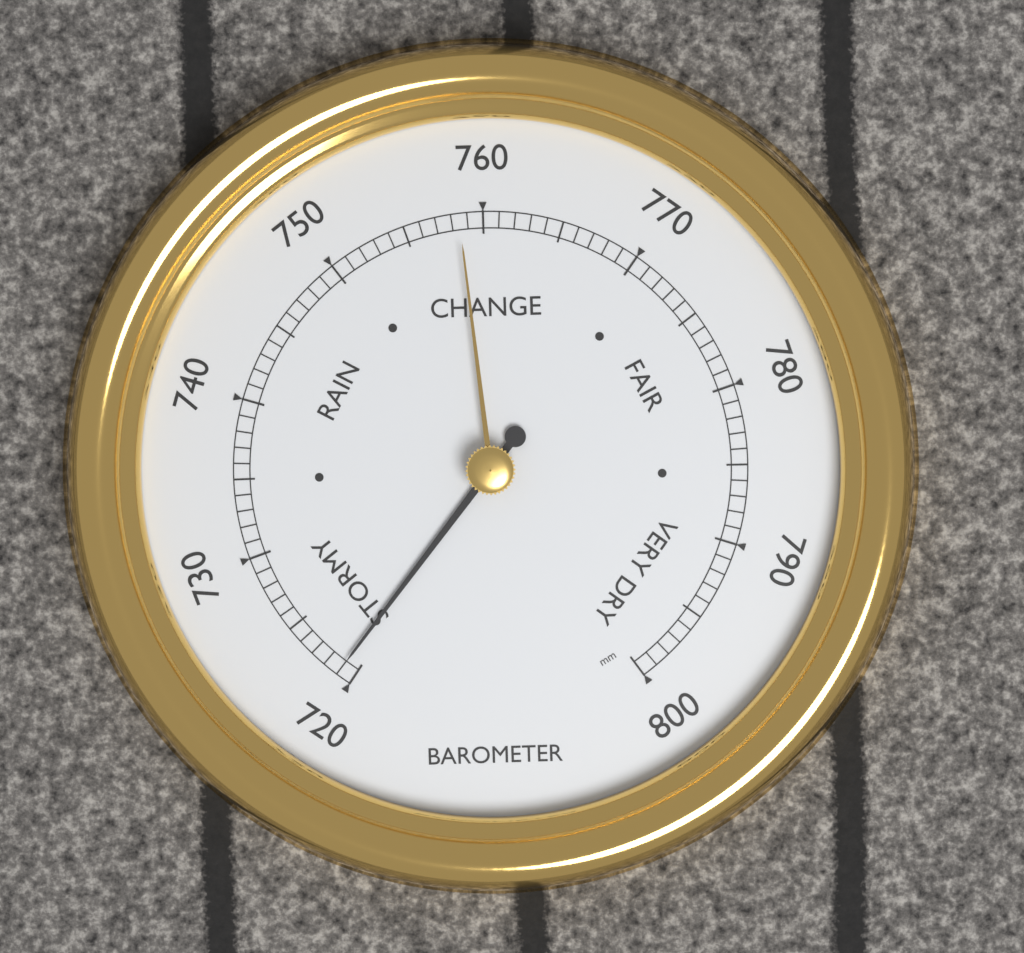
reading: 721 mm
